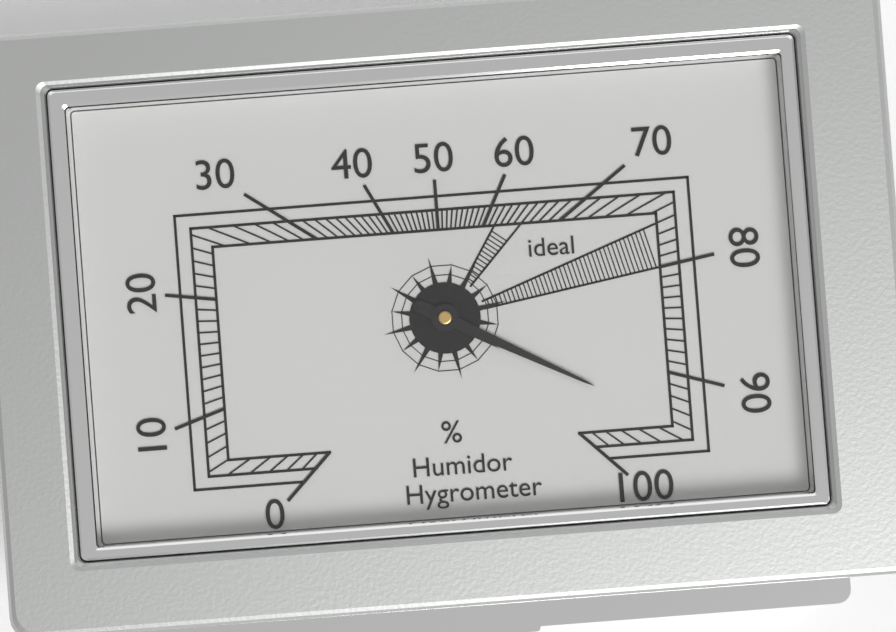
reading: 94 %
